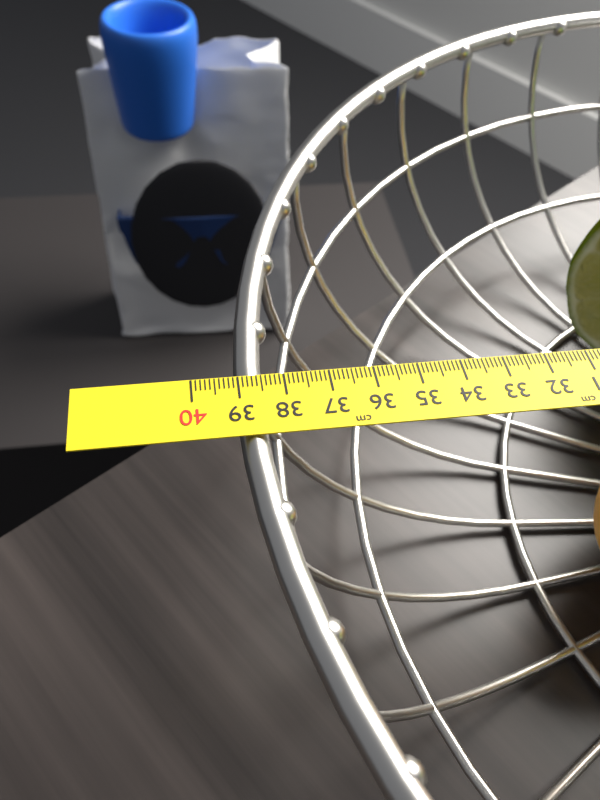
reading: 39.1 cm
